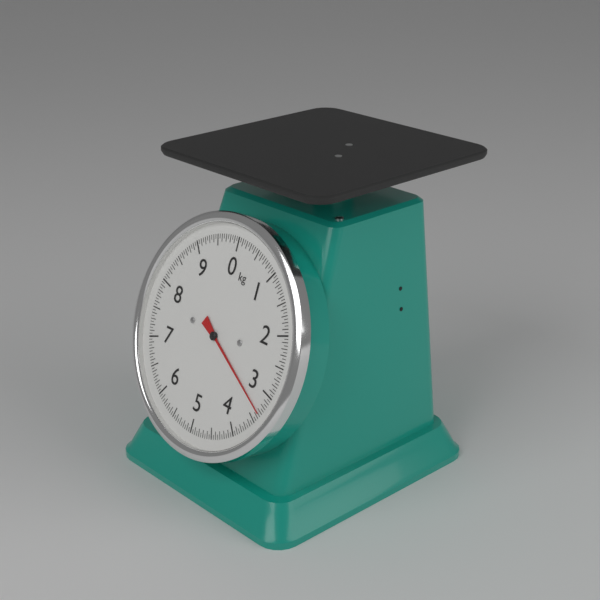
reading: 3.35 kg
